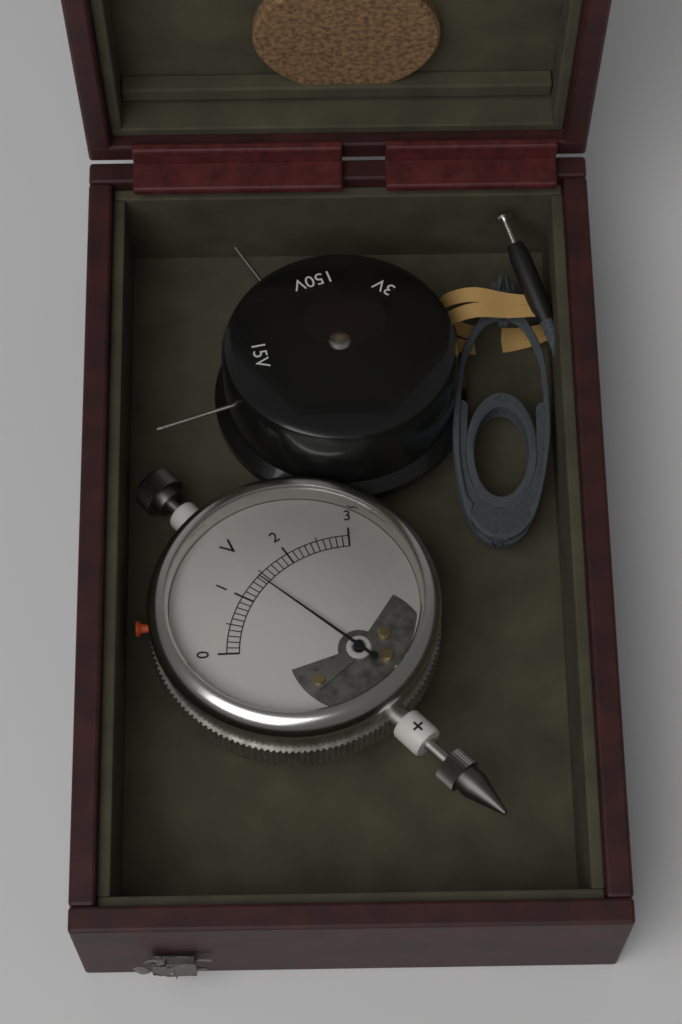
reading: 1.4 V
